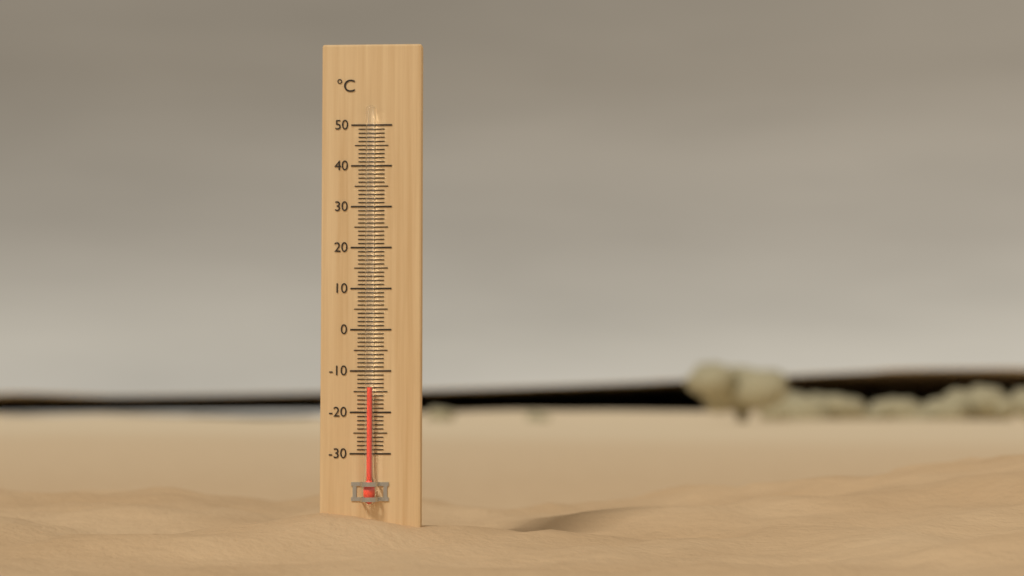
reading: -14 °C
